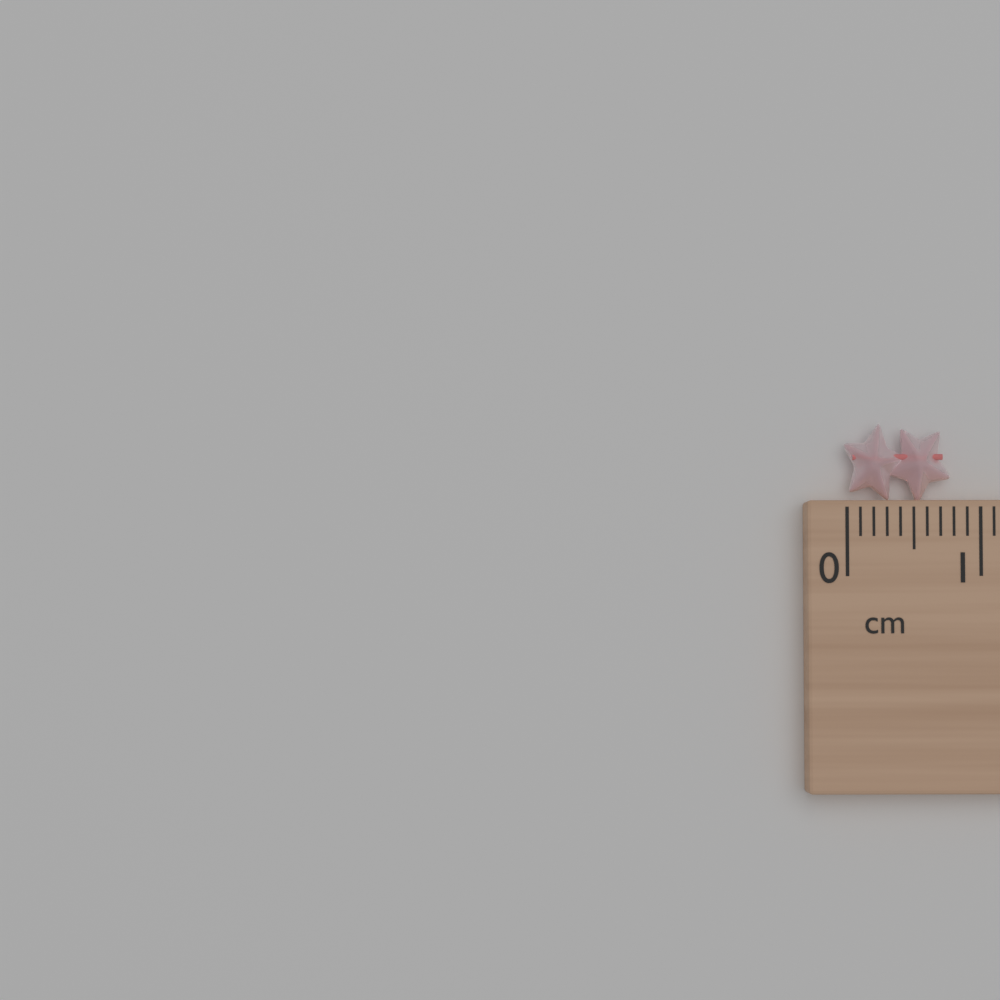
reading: 0.8 cm
